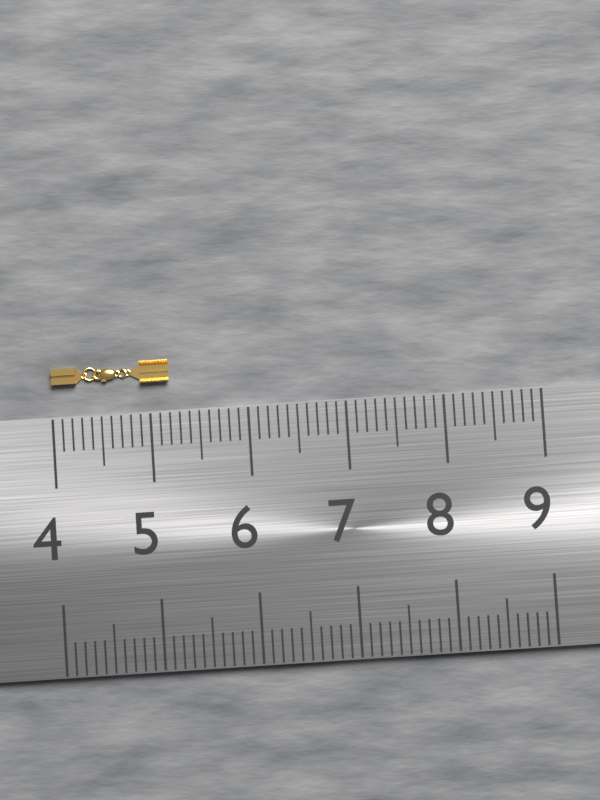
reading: 5.2 (no unit)
